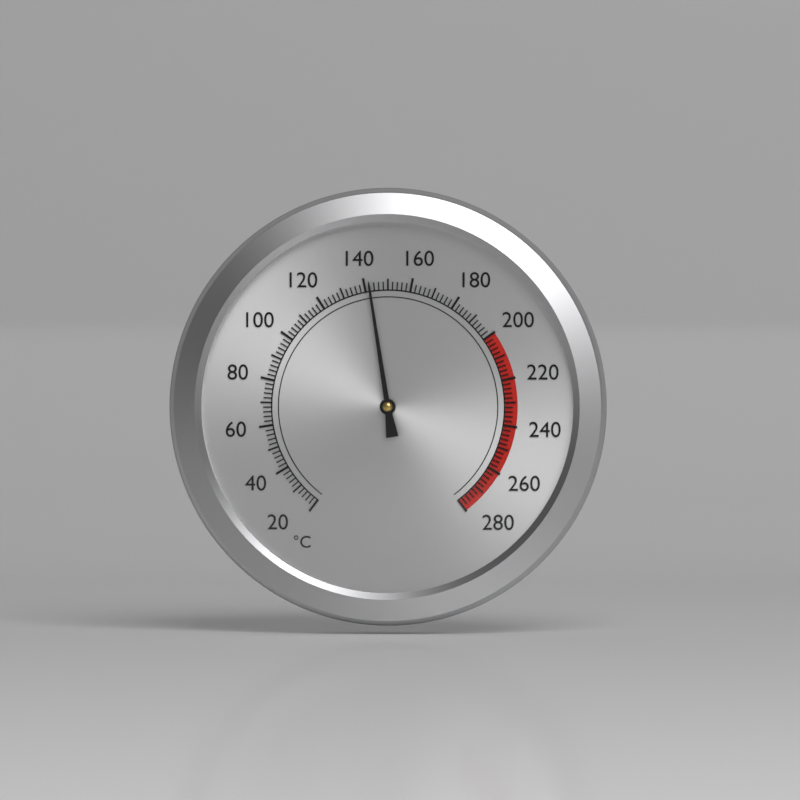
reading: 142 °C
